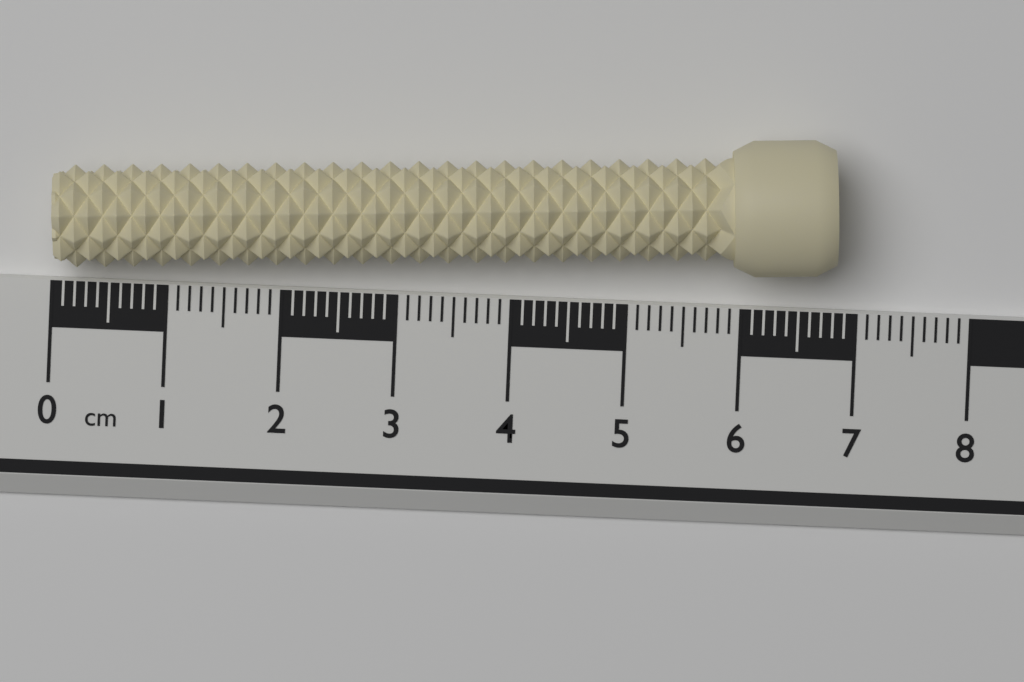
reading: 6.8 cm
